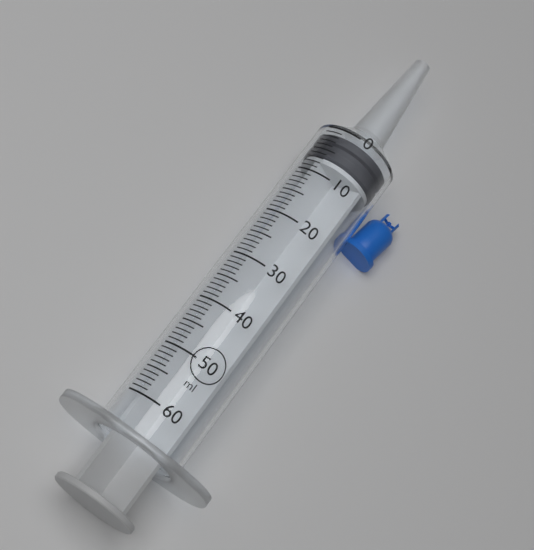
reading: 1 ml
